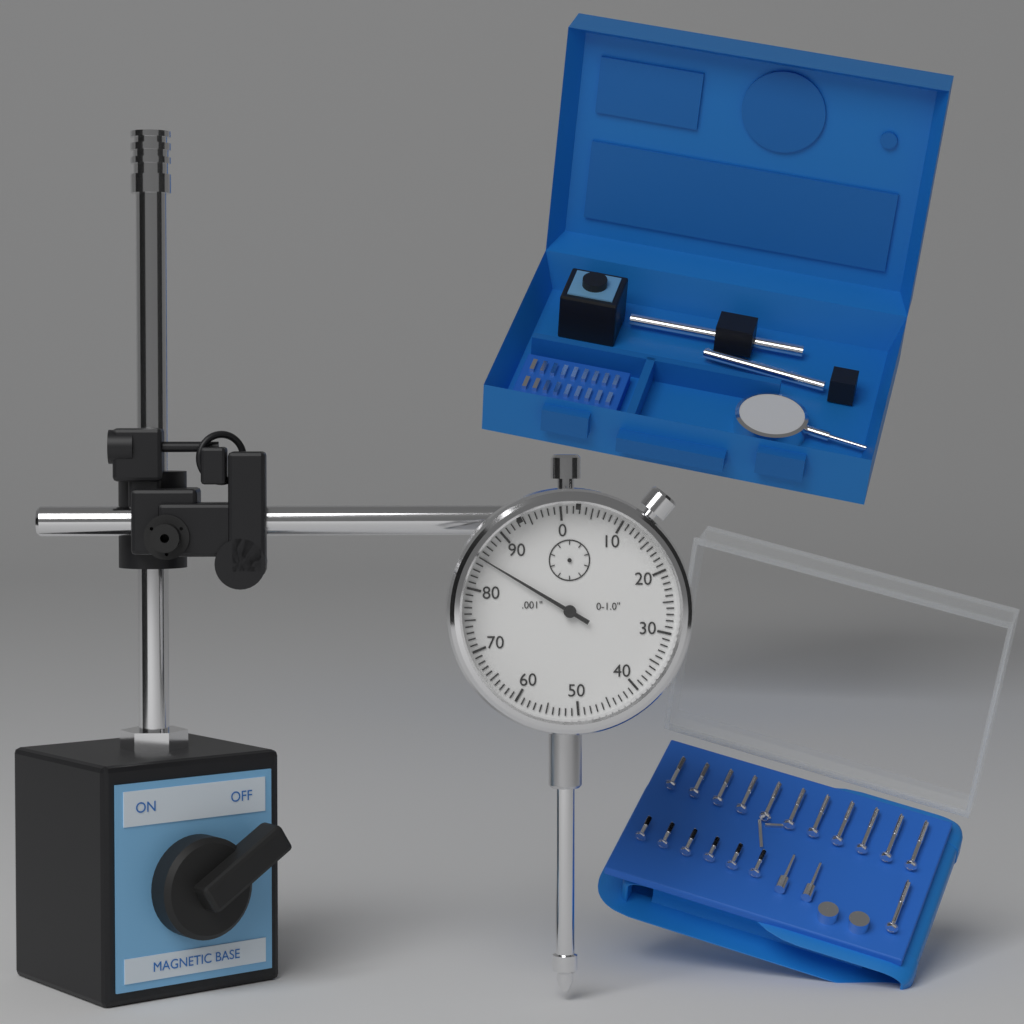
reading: 0.085 in
